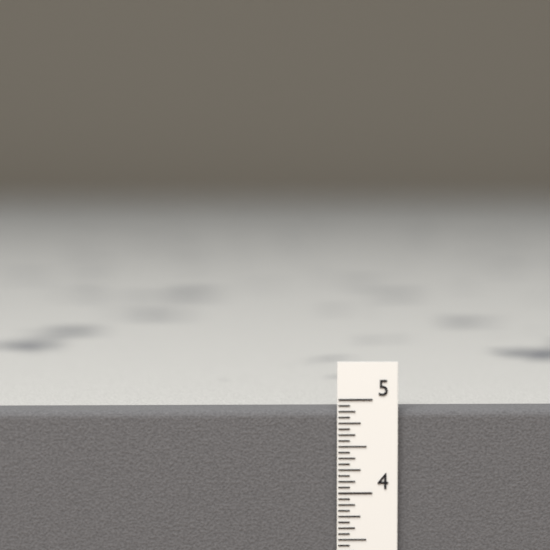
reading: 4.8750 in
